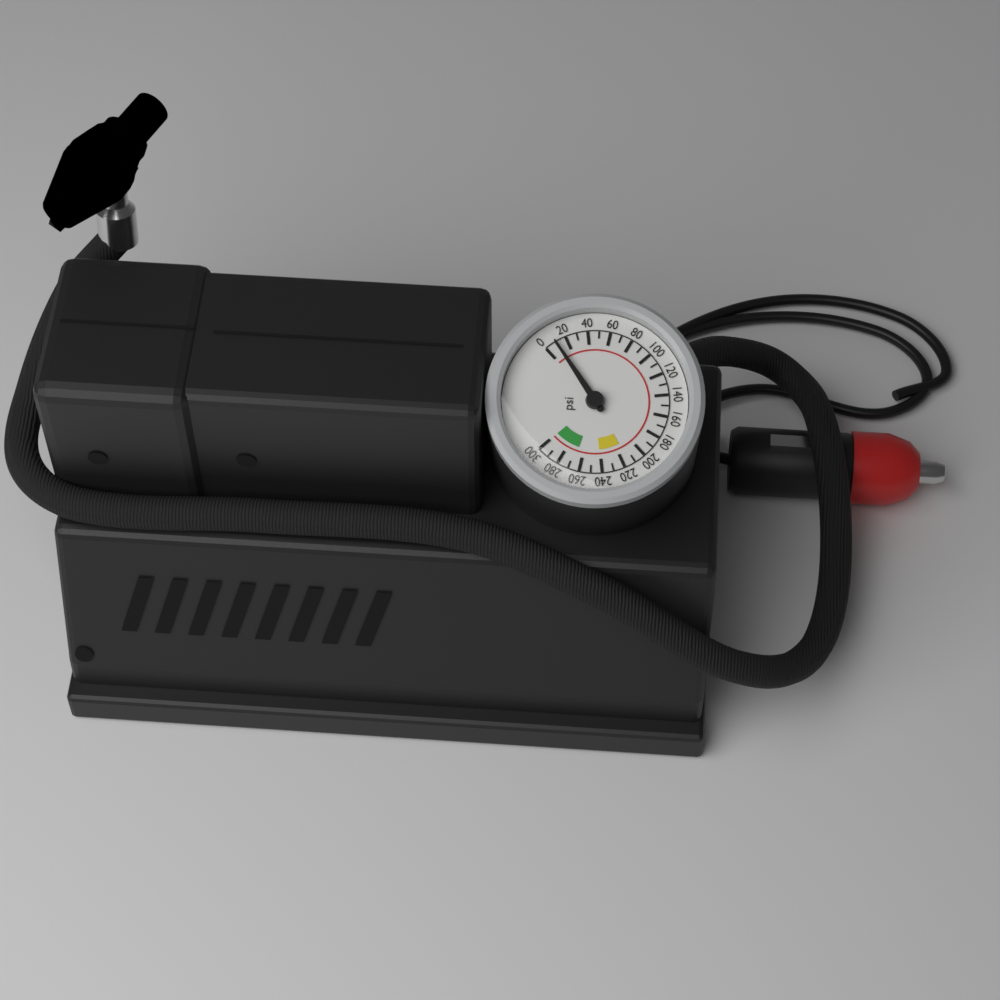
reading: 10 psi
